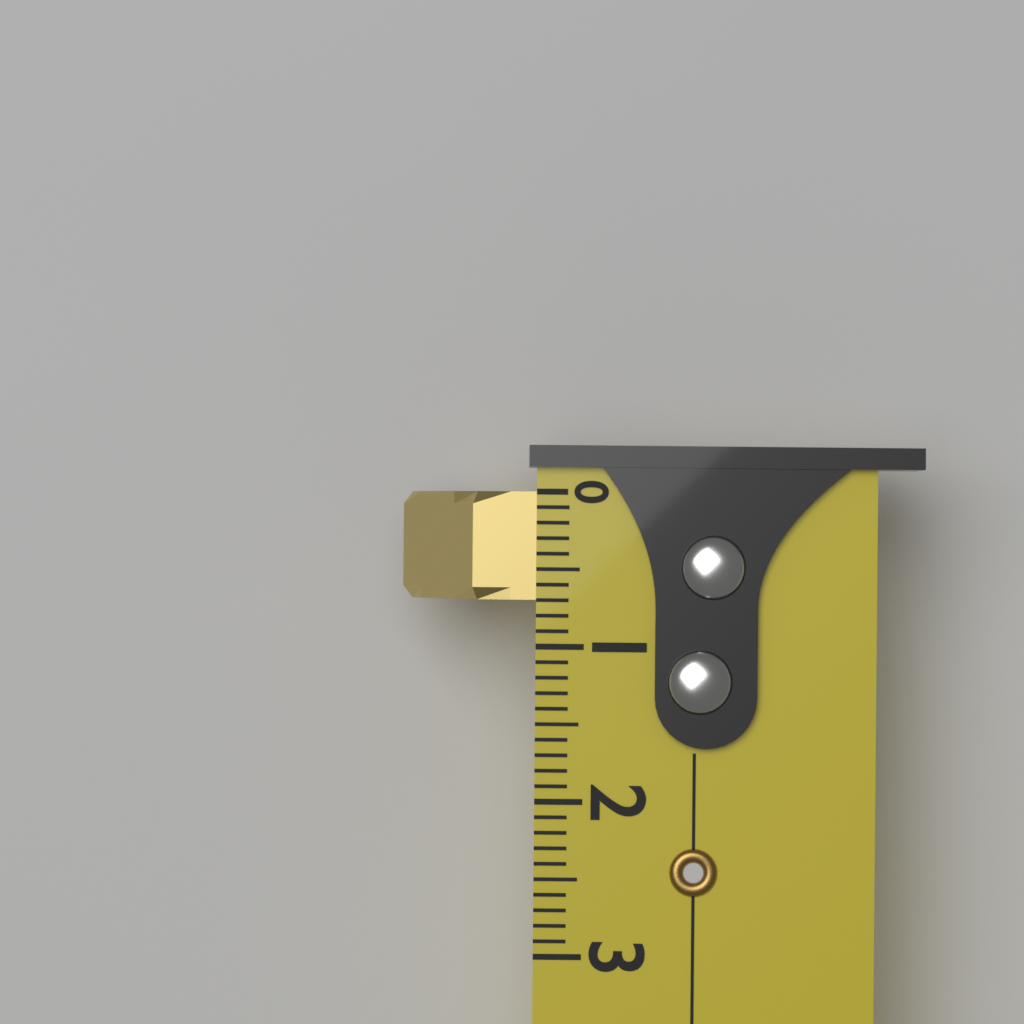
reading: 0.7 (no unit)
